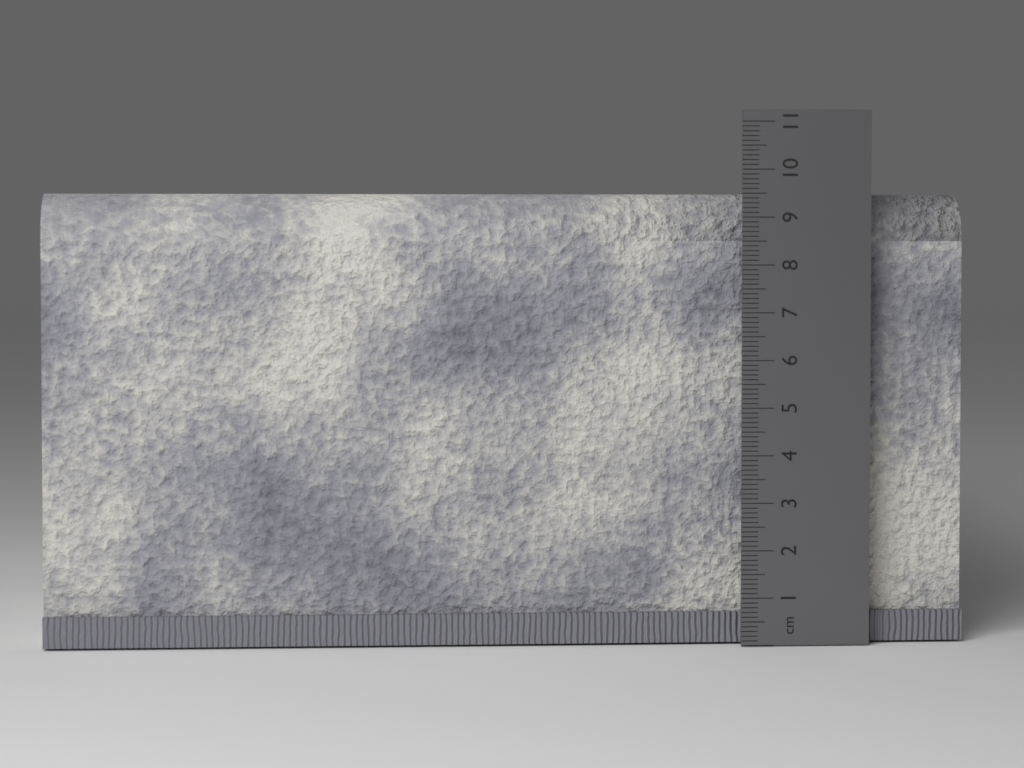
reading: 9.5 cm
